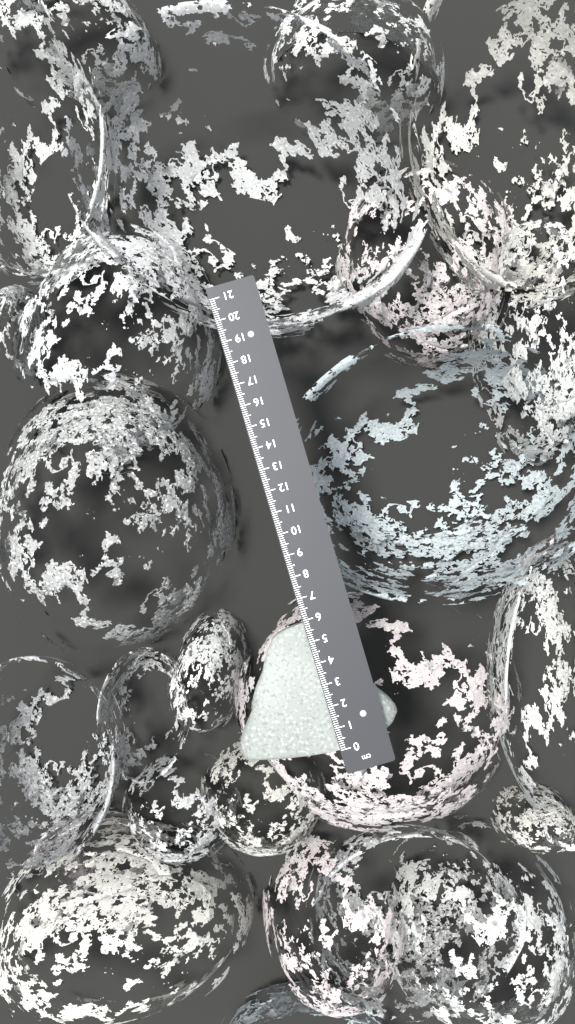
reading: 5.9 cm
